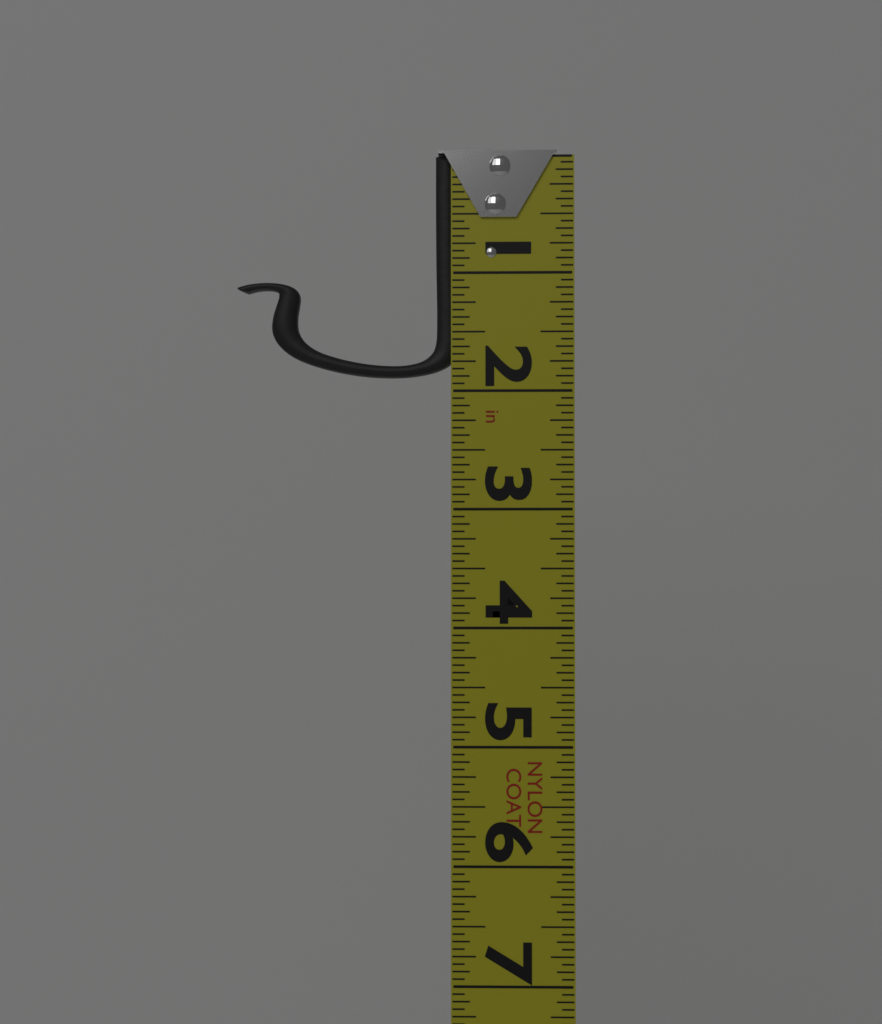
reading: 1.8750 in
